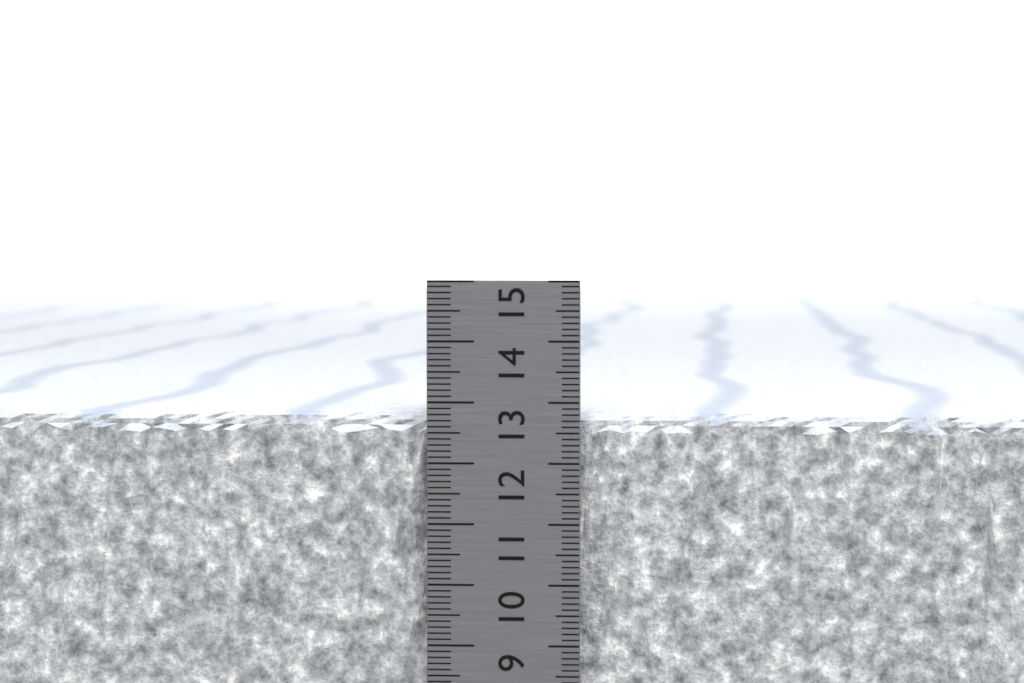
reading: 12.8 cm
